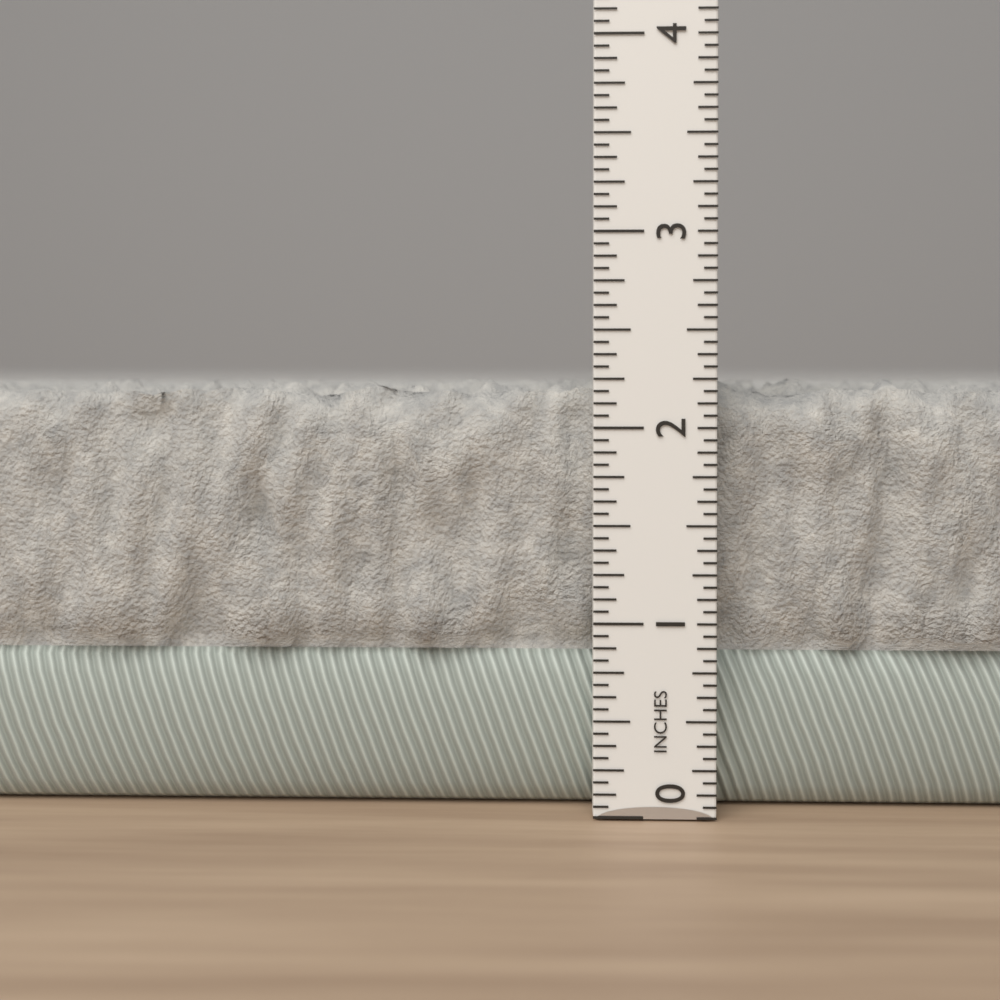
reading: 2.2500 in
